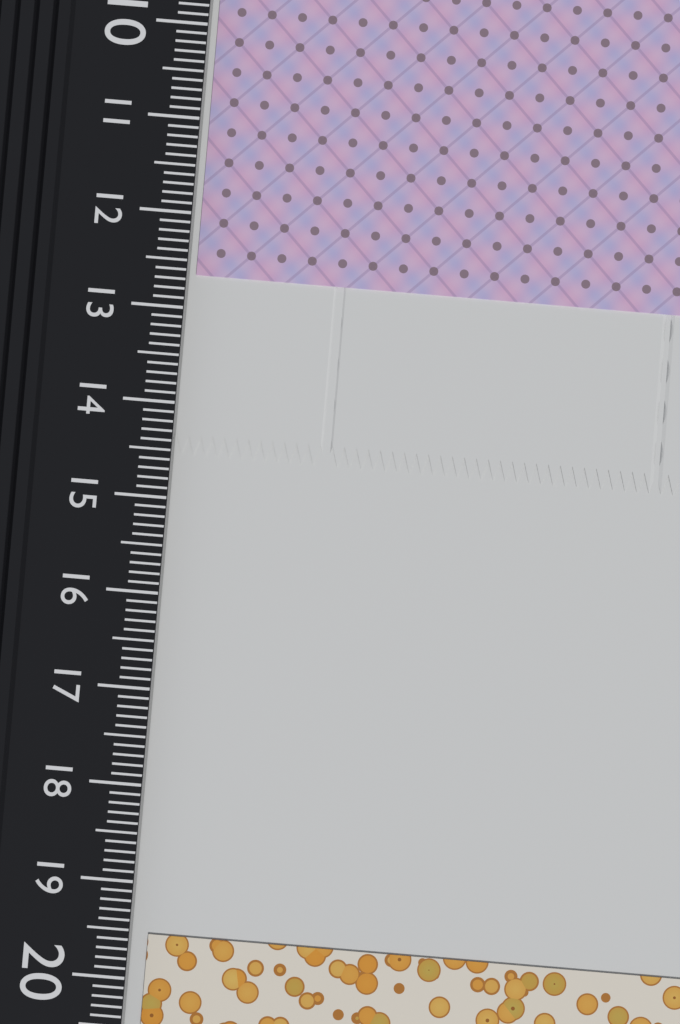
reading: 12.6 cm
